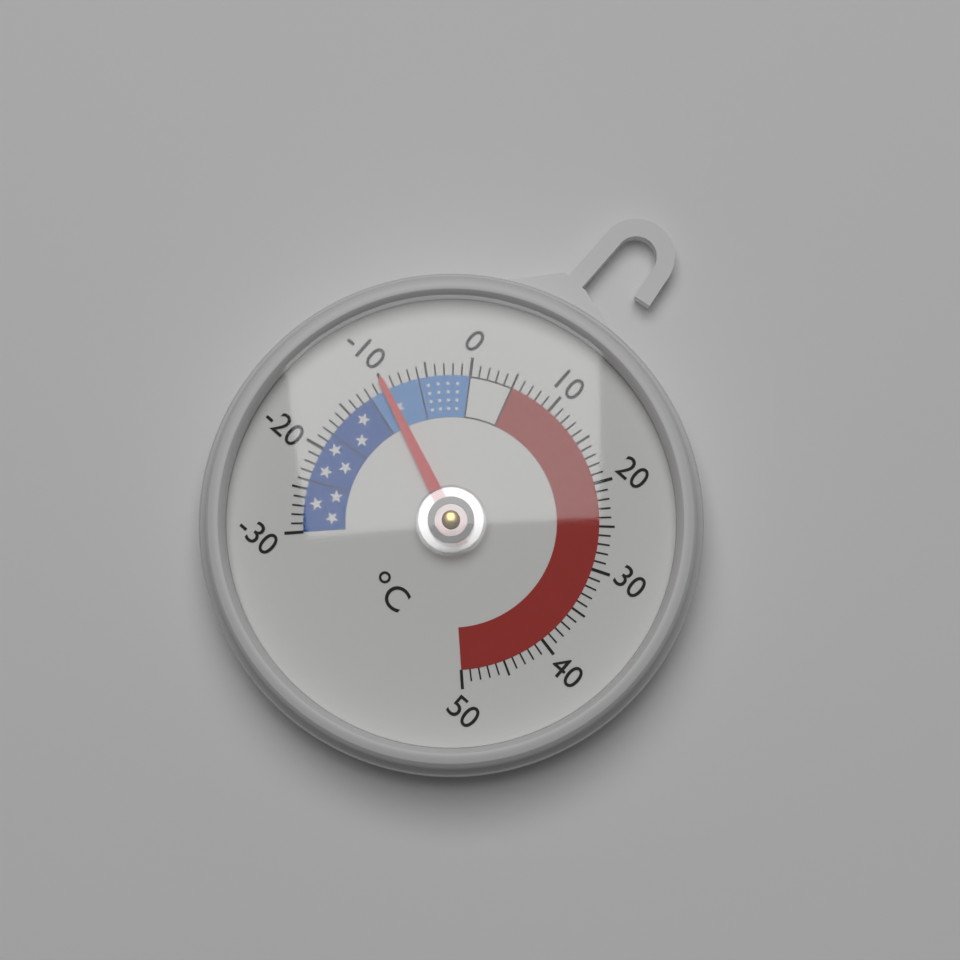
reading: -10 °C
